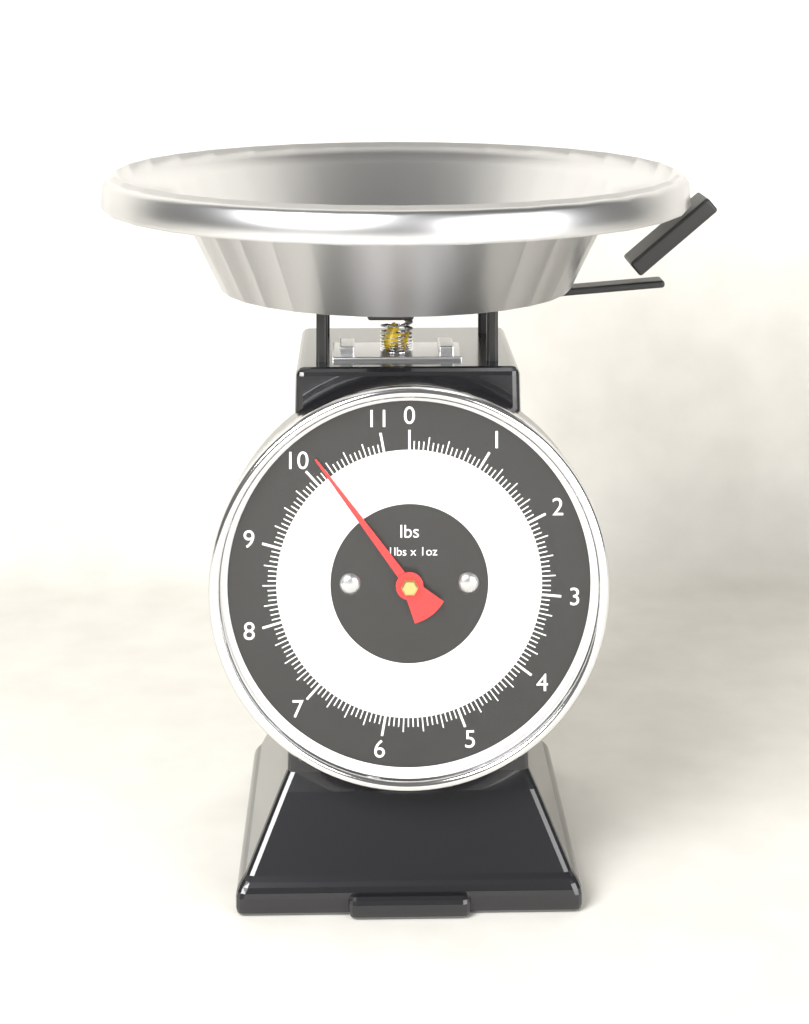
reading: 10.1875 lbs
